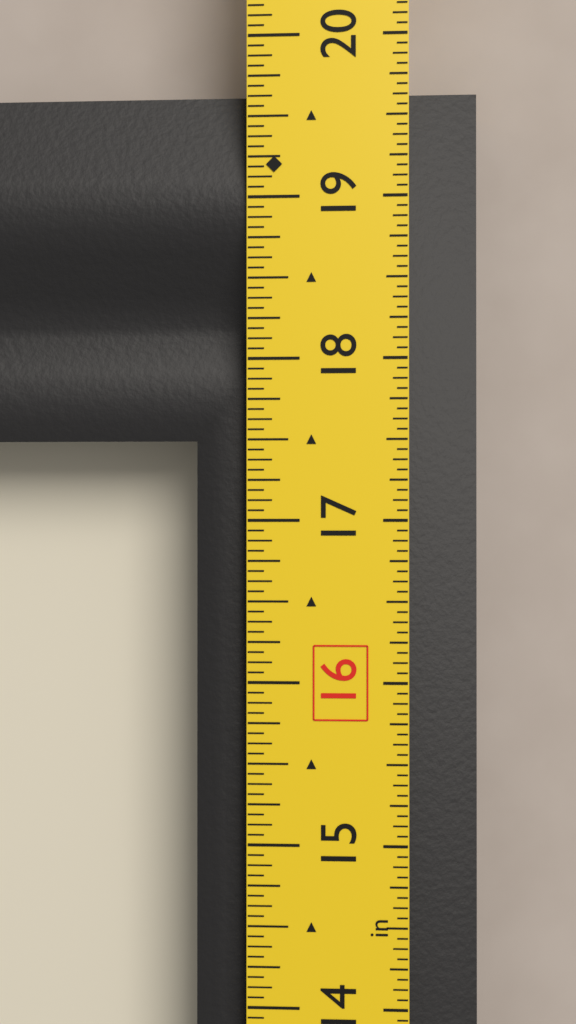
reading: 19.6875 in
